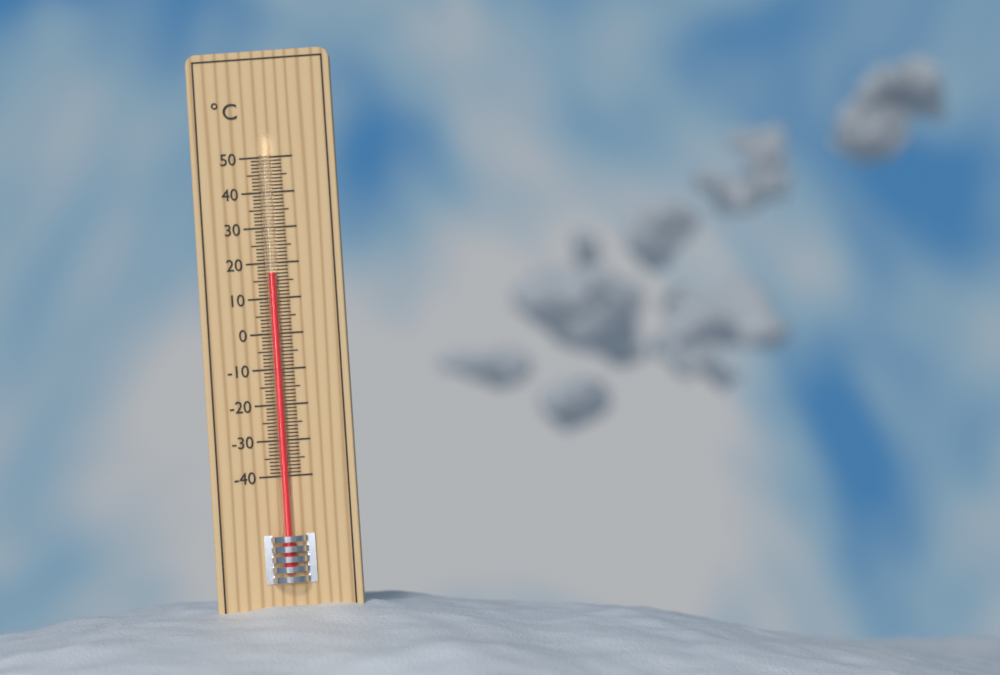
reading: 17 °C
